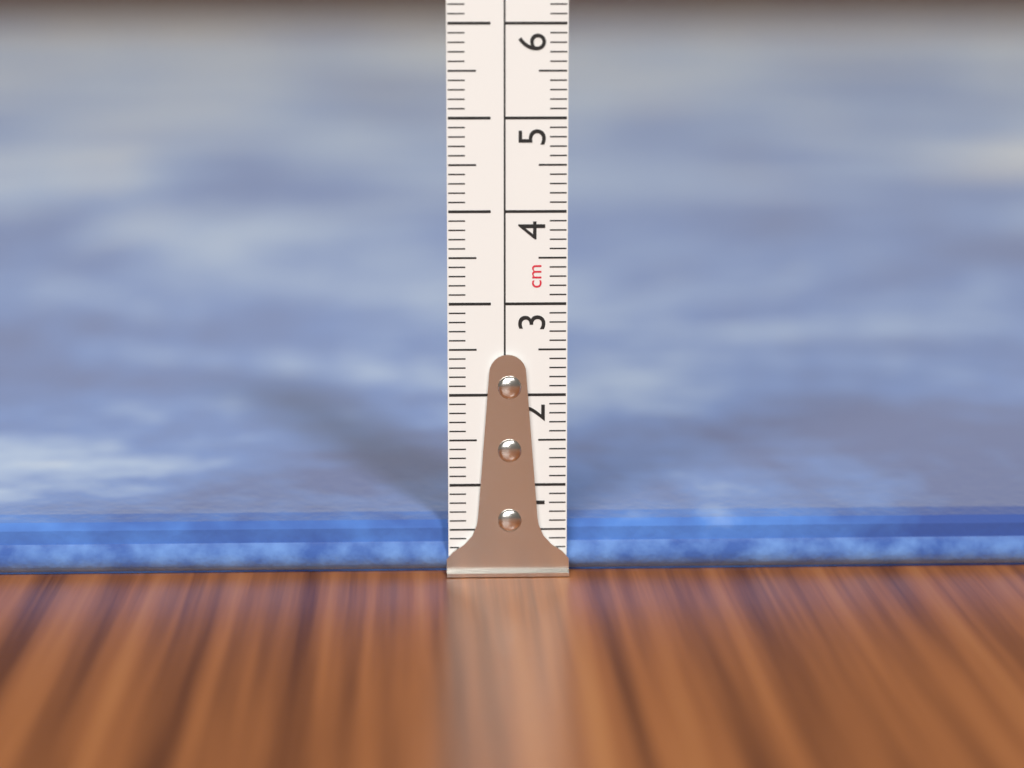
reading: 0.6 cm
